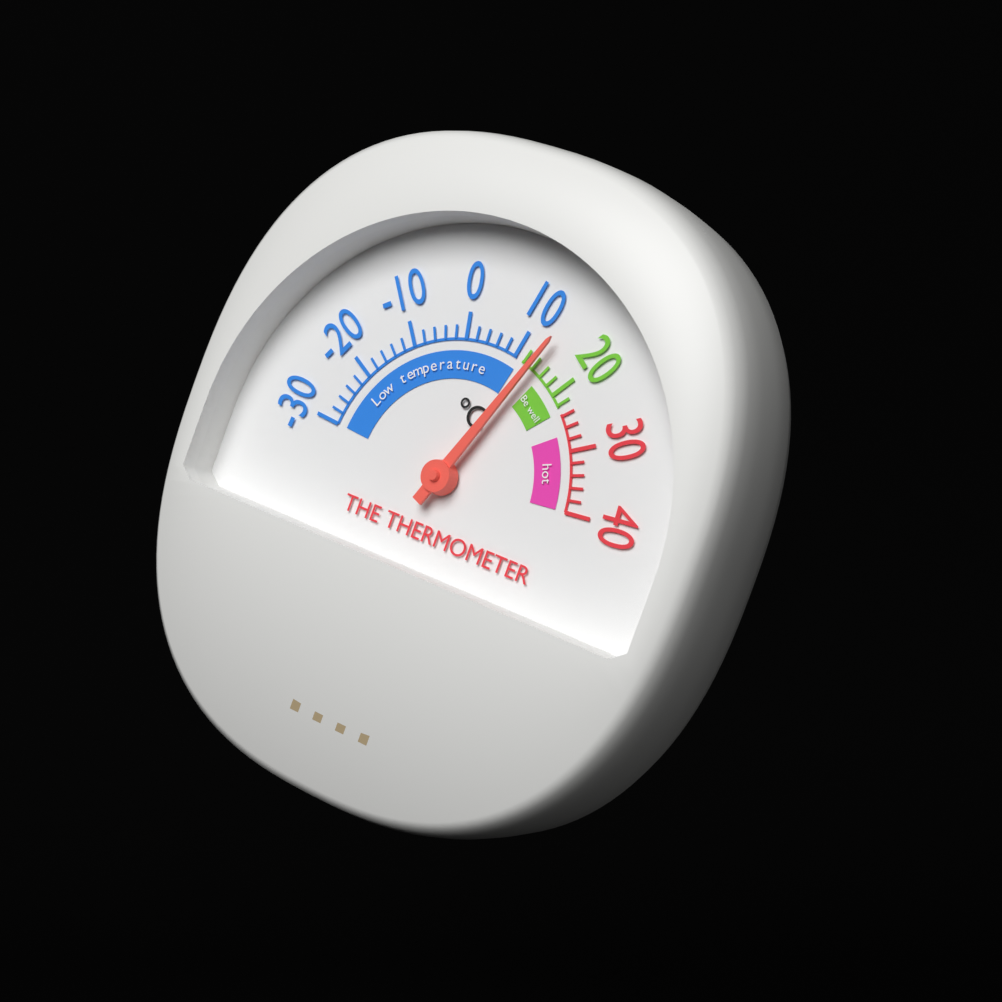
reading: 14 °C
